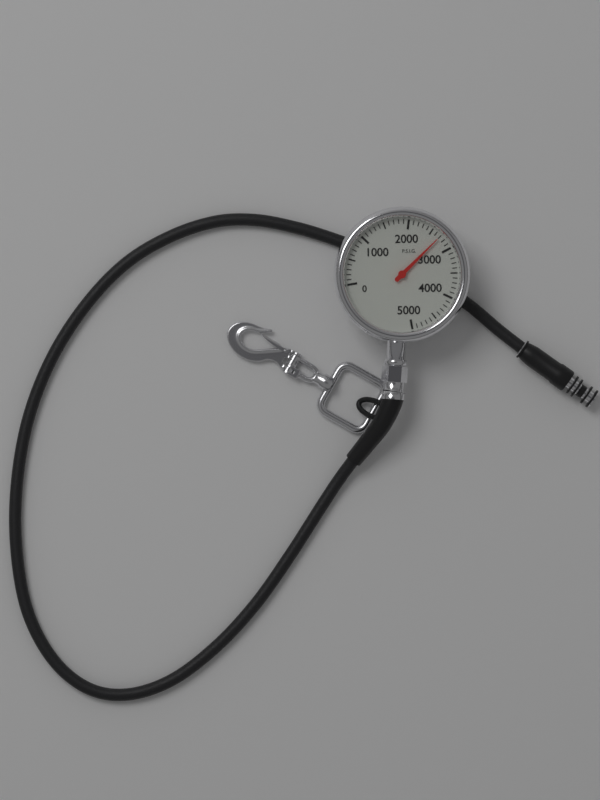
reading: 2700 psi
